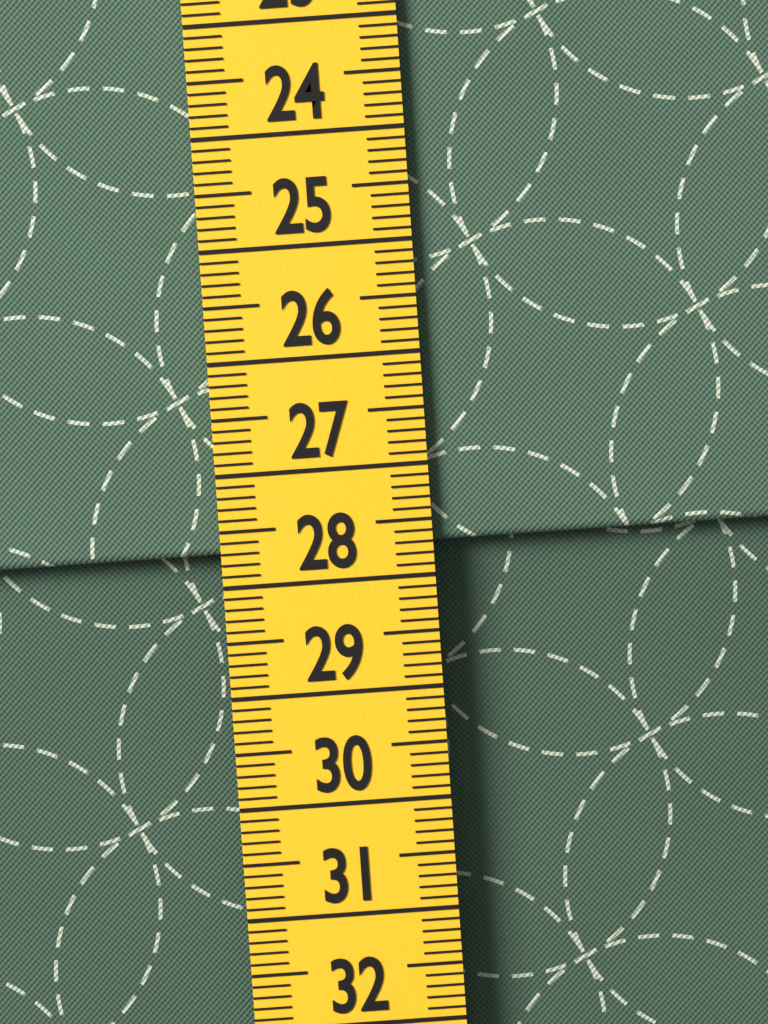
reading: 27.7 cm
